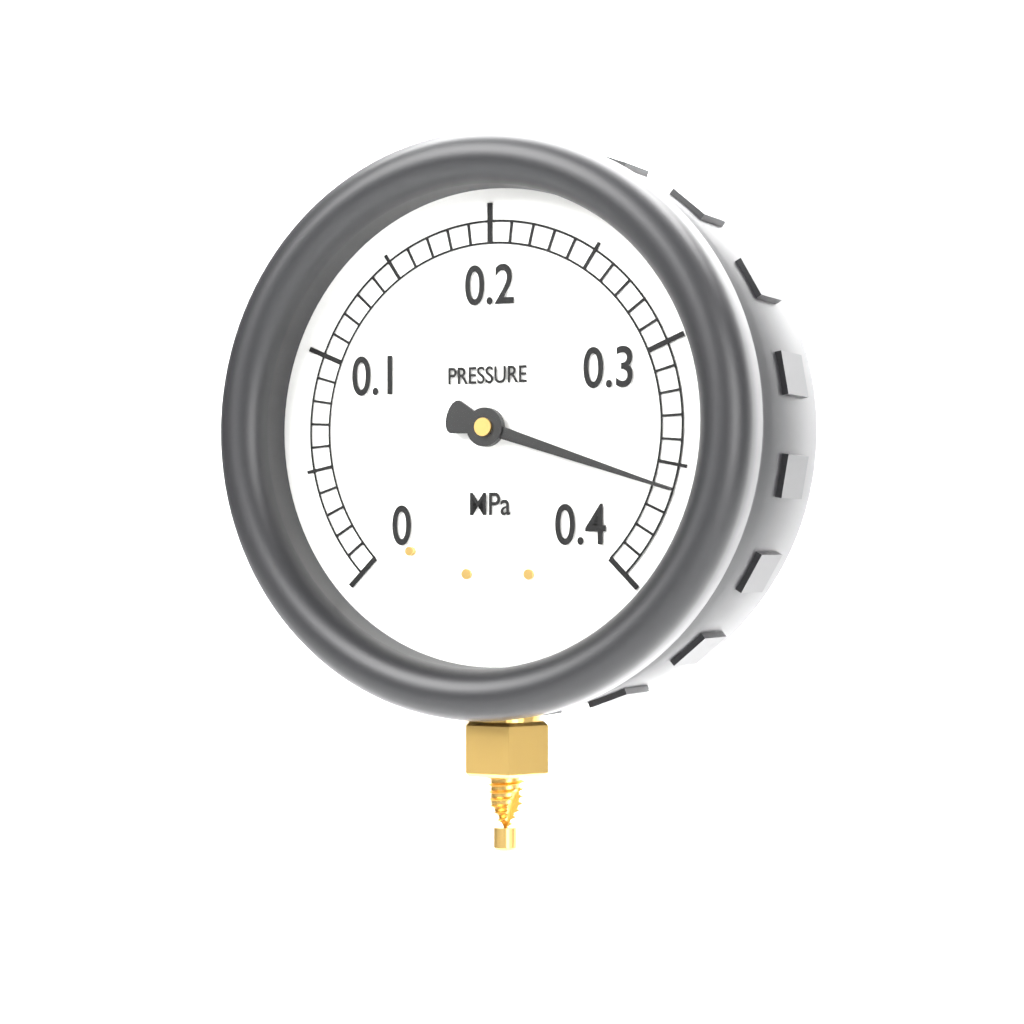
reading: 0.36 MPa
